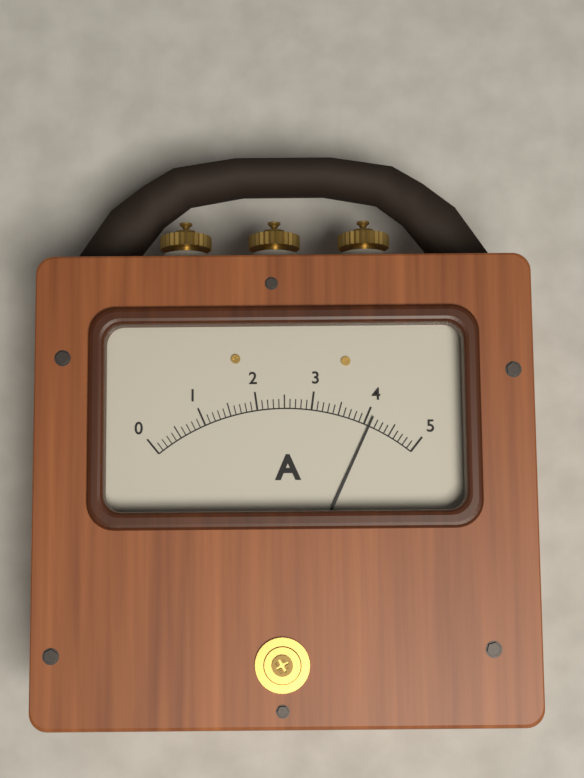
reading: 4.1 A
